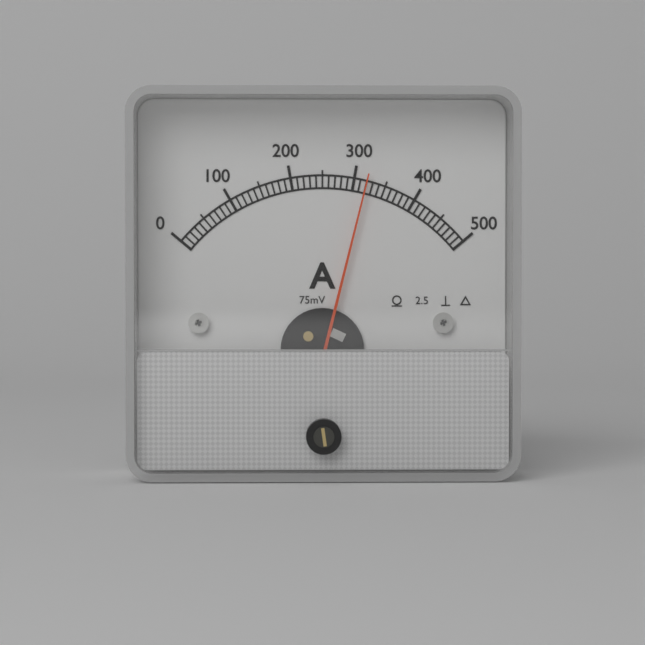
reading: 320 A
